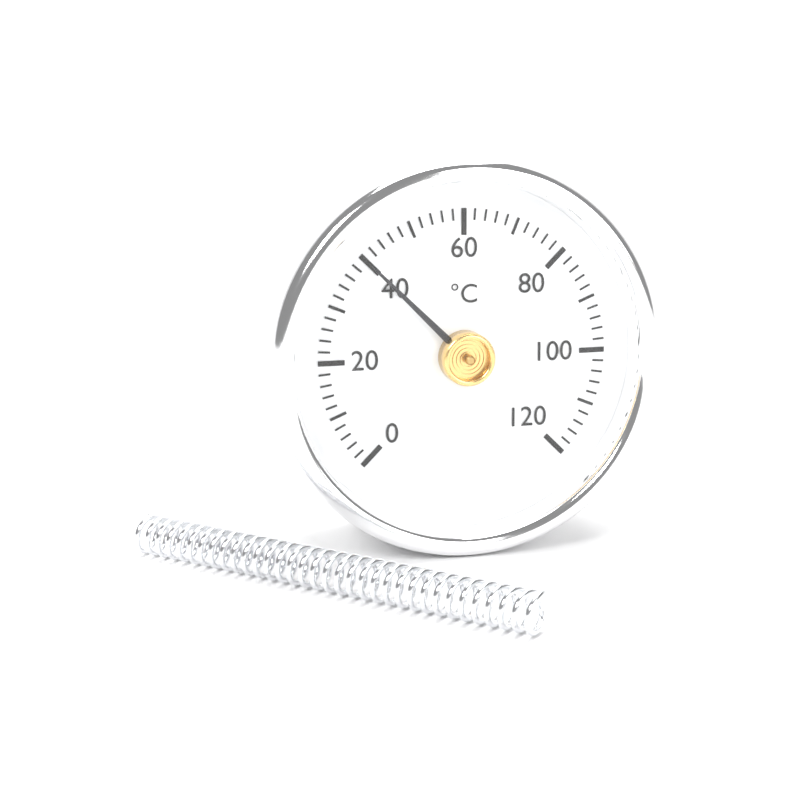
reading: 40 °C
